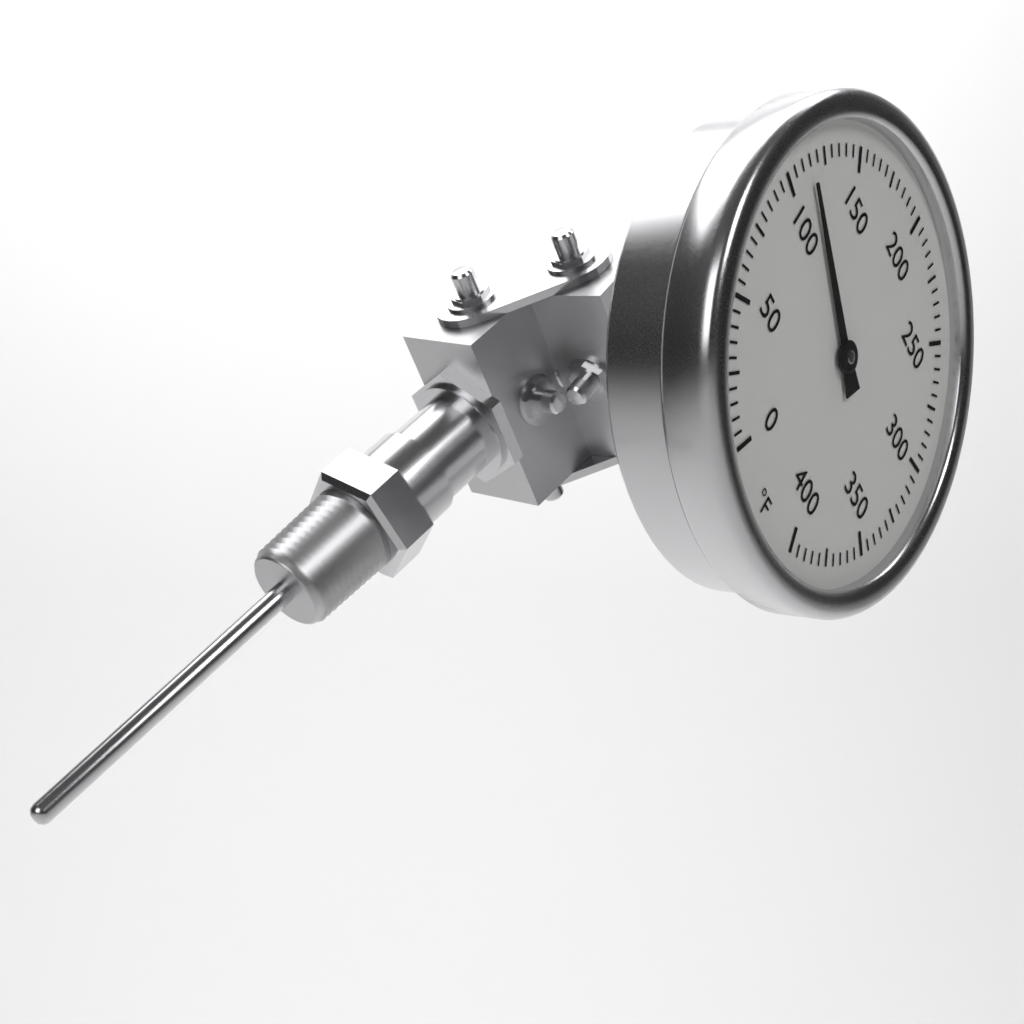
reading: 115 °F
